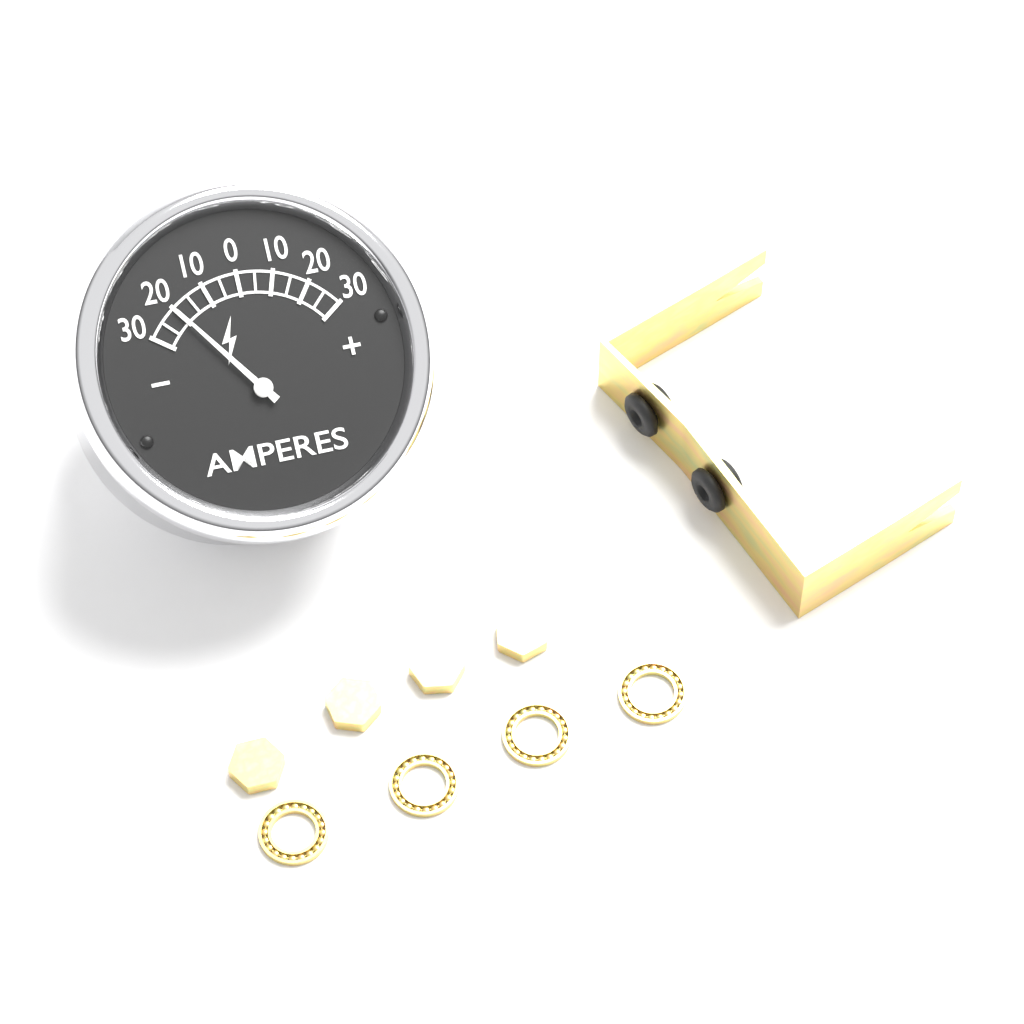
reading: -20 A
